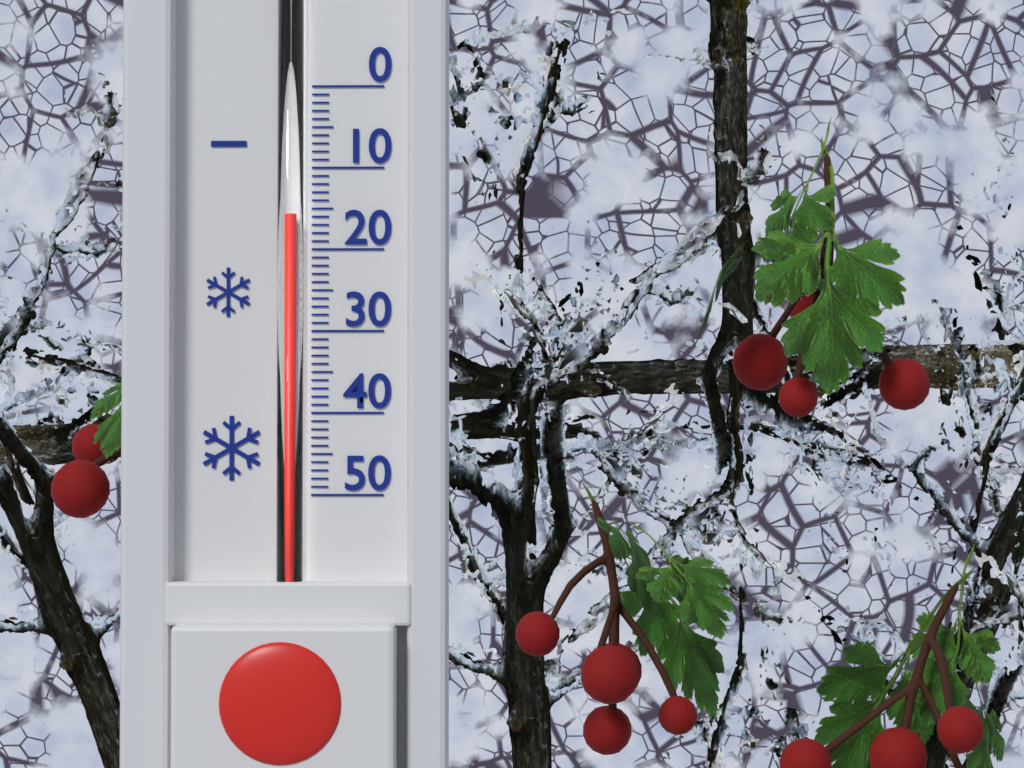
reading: 16 (no unit)
